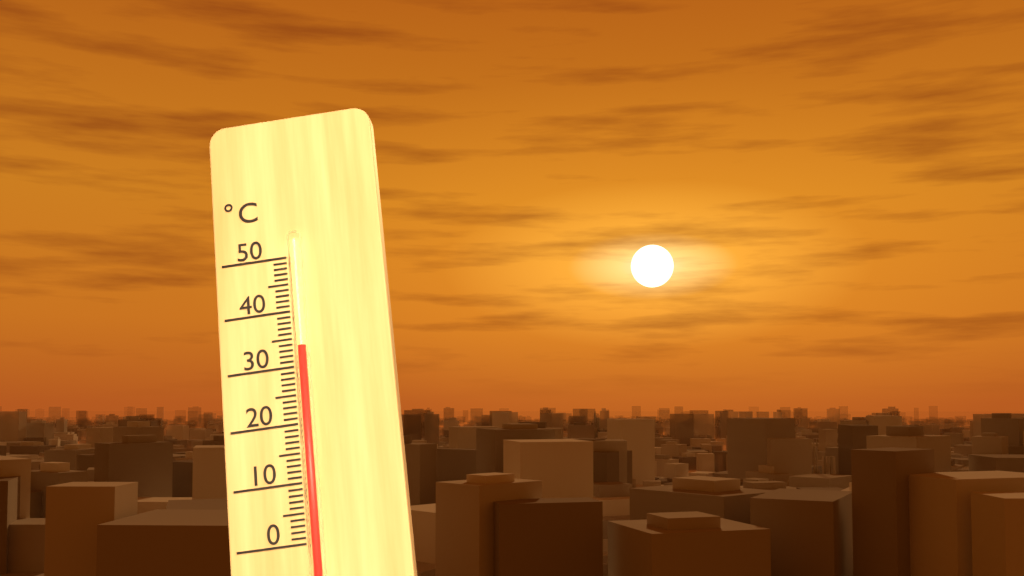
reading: 33 °C
